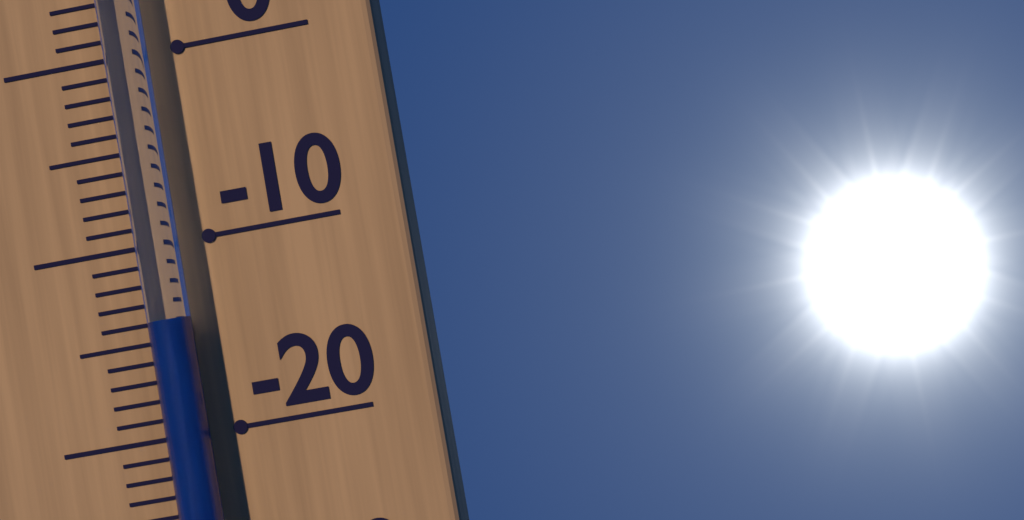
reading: -14 °C
